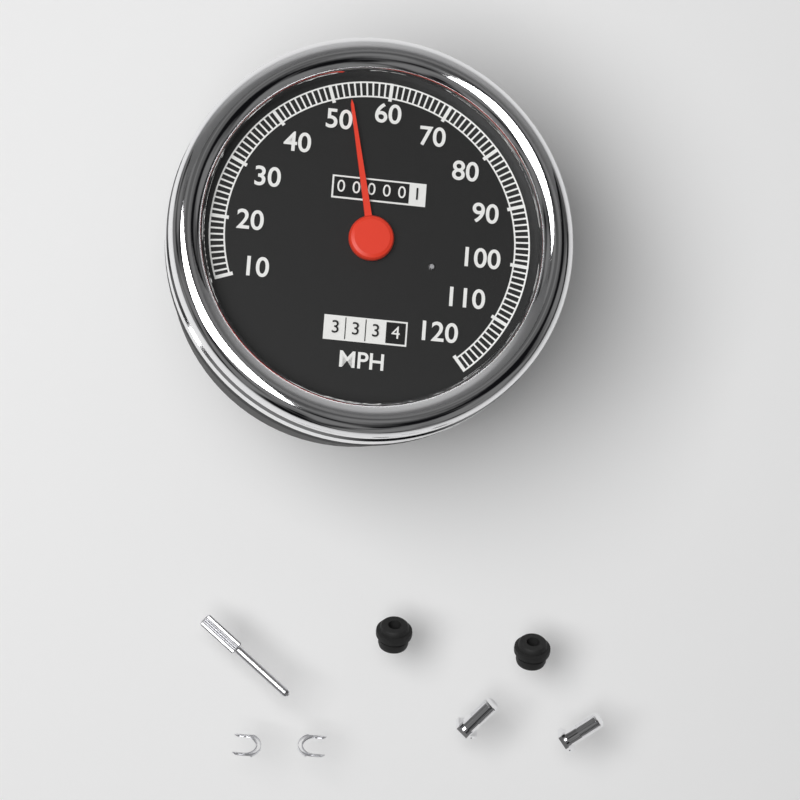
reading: 53 MPH
